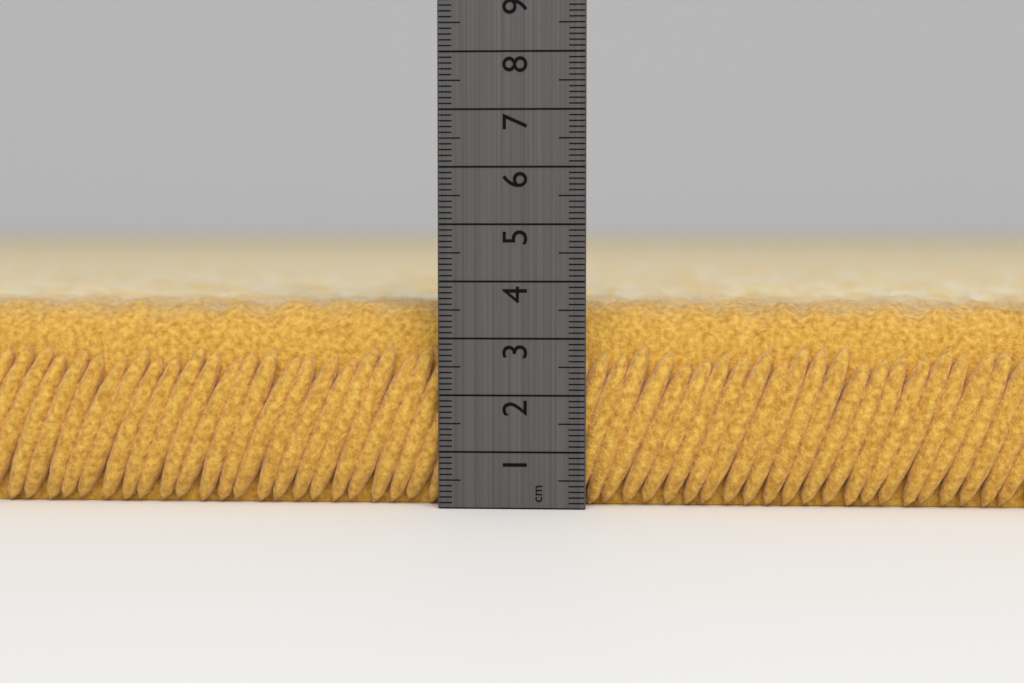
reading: 3.6 cm
